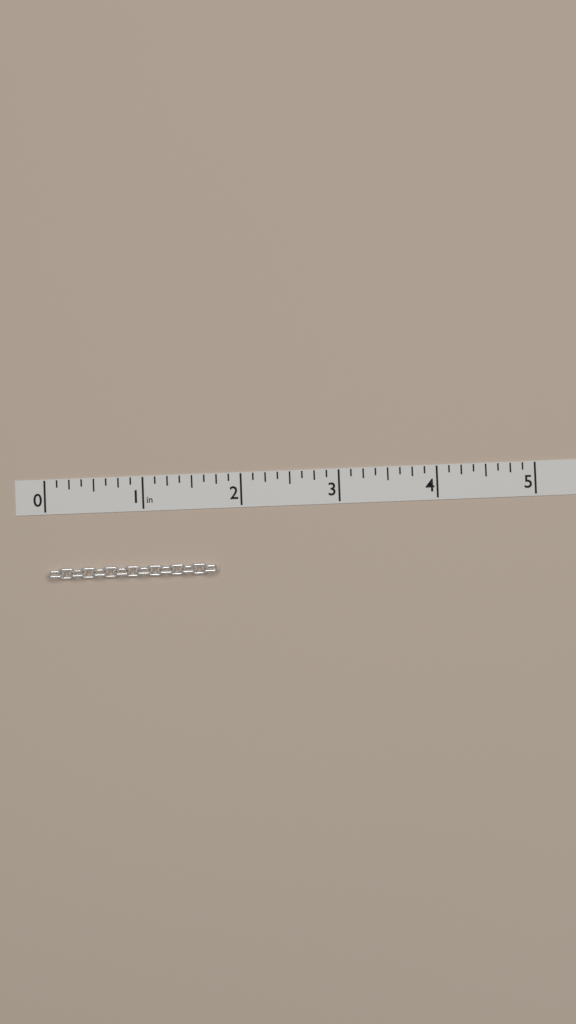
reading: 1.750 in
